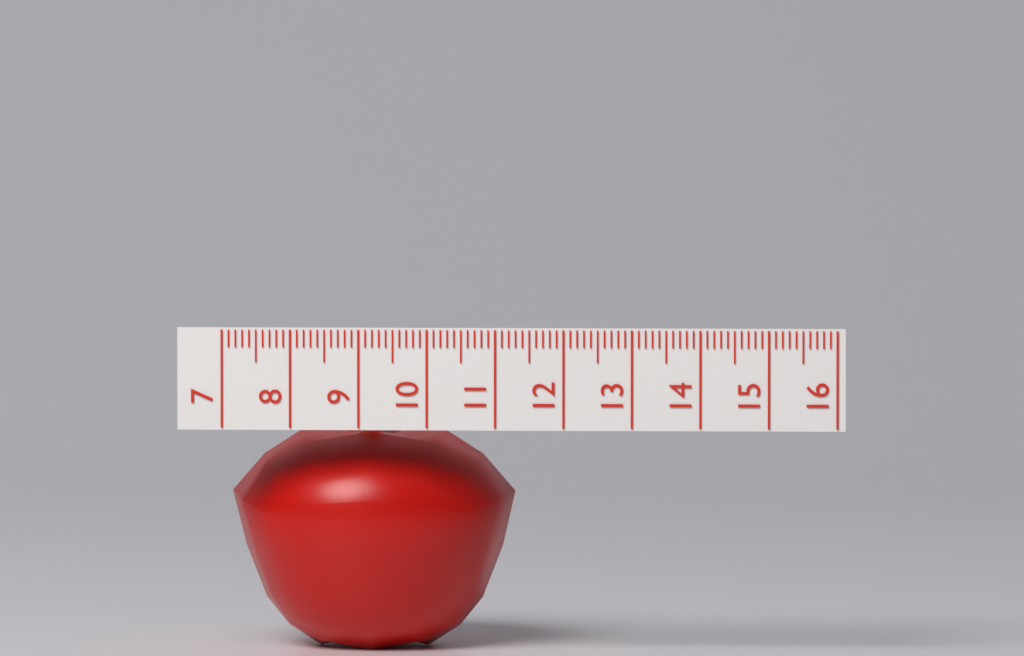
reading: 11.2 (no unit)
